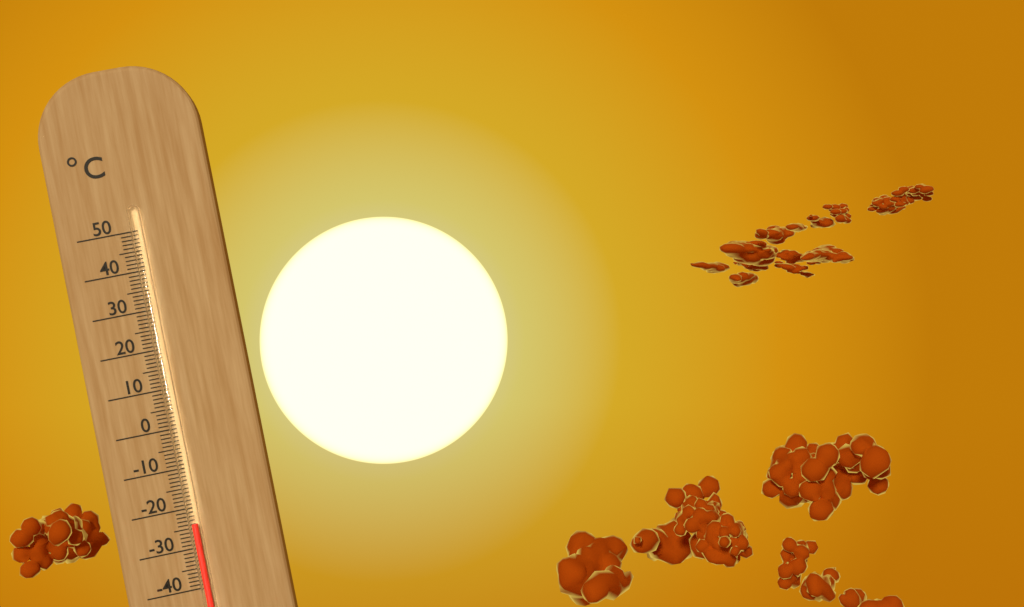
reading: -24 °C
